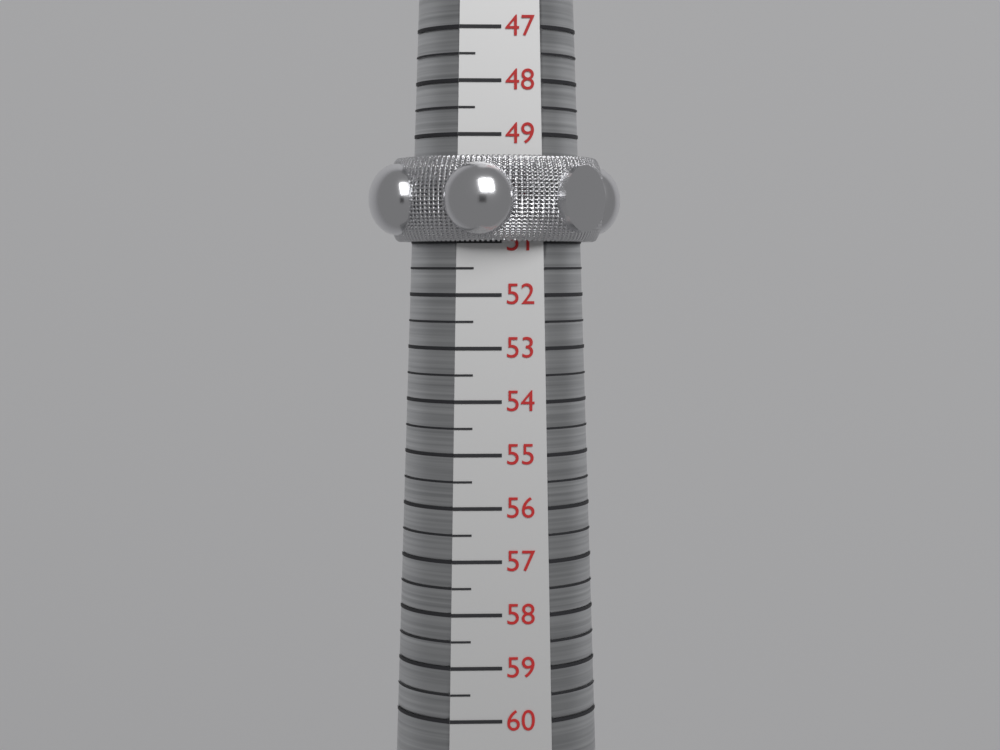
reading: 51.0 (no unit)
